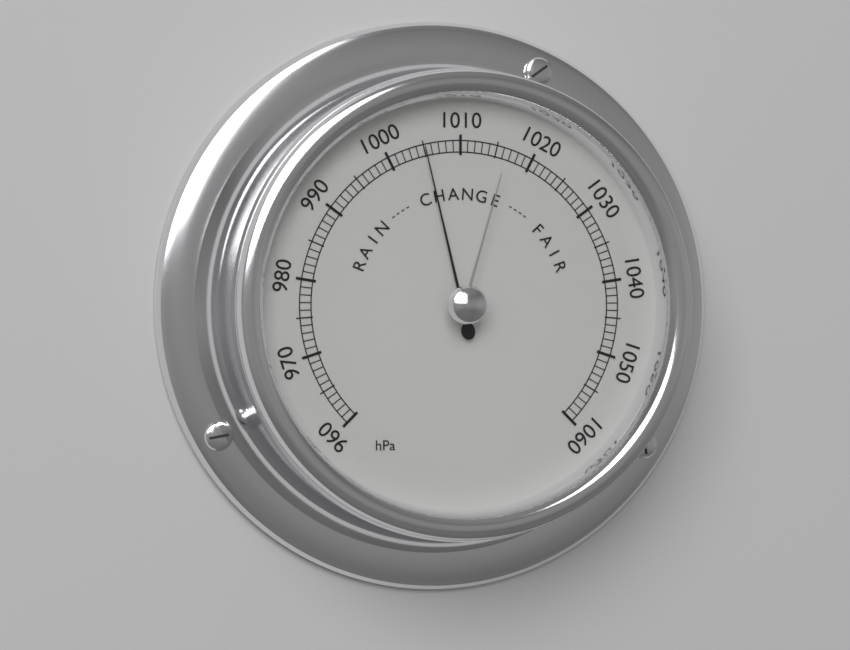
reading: 1005 hPa
